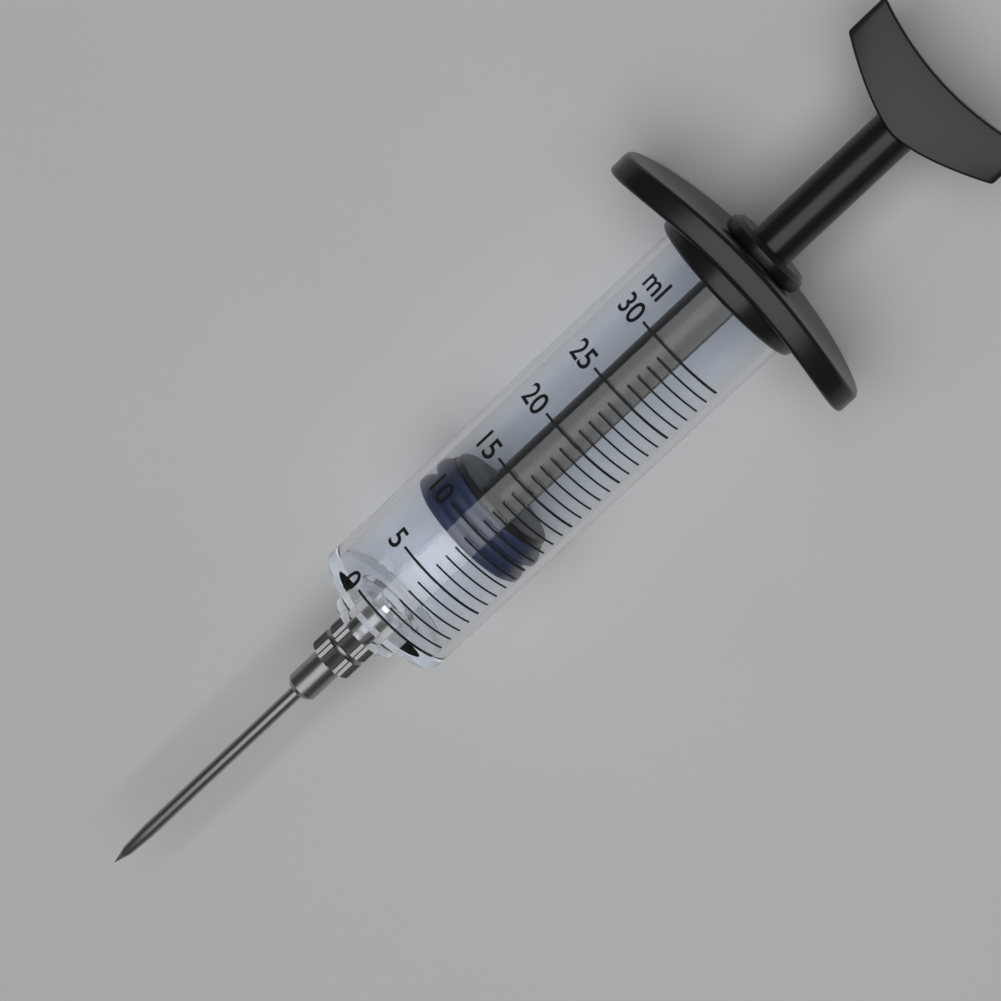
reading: 8 ml
